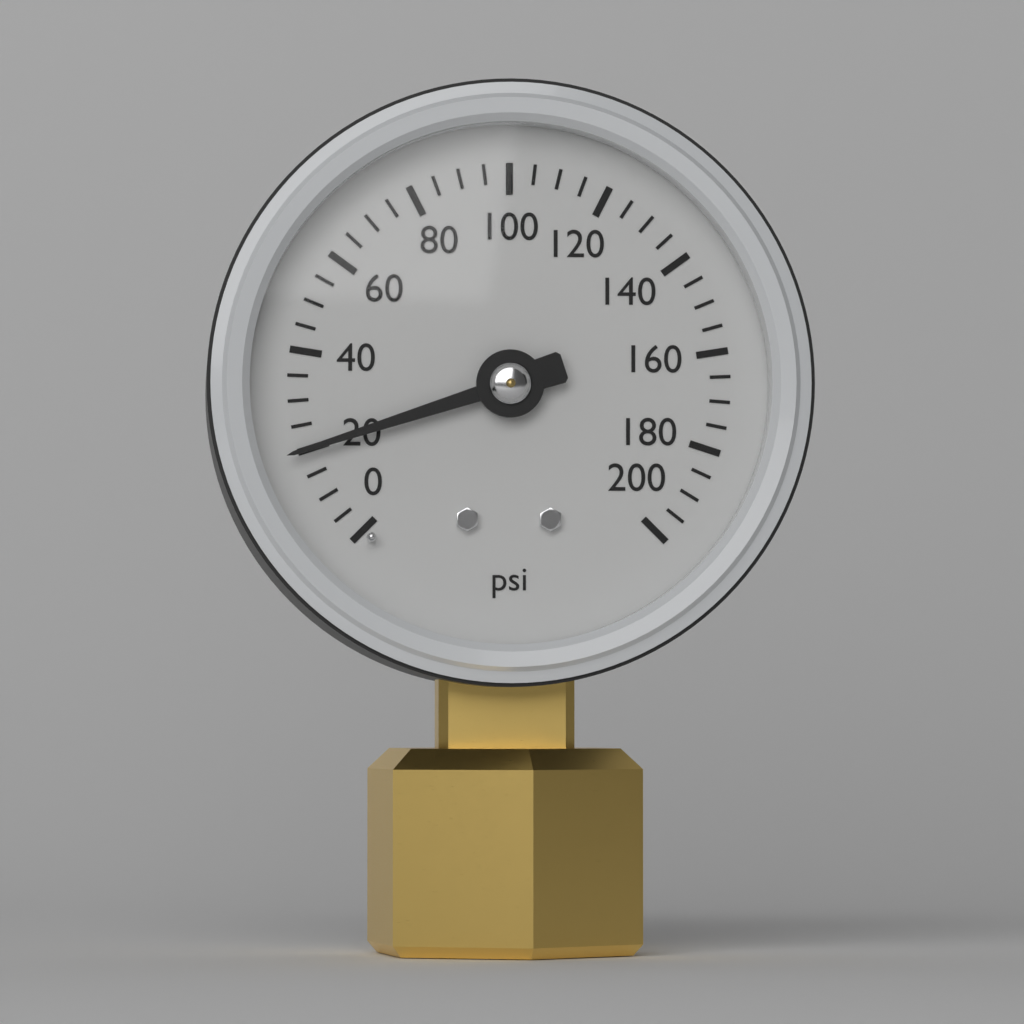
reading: 20 psi
